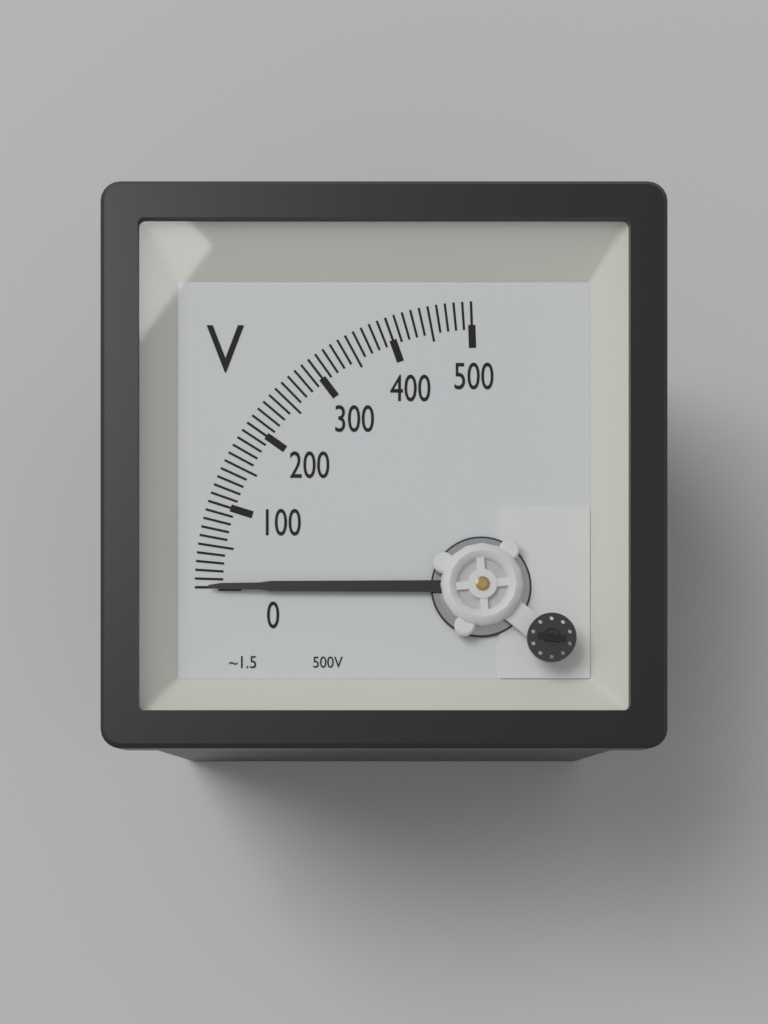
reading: 0 V
